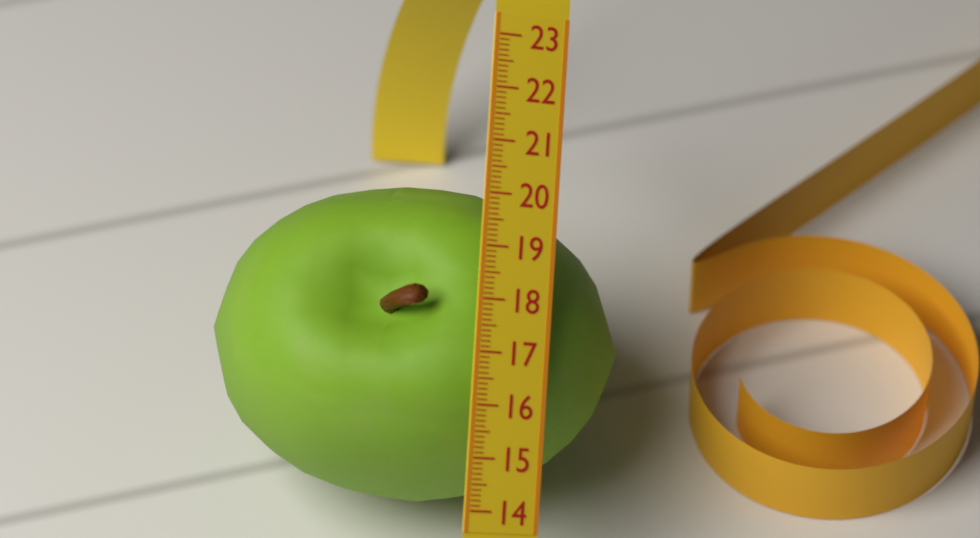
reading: 20.2 (no unit)
